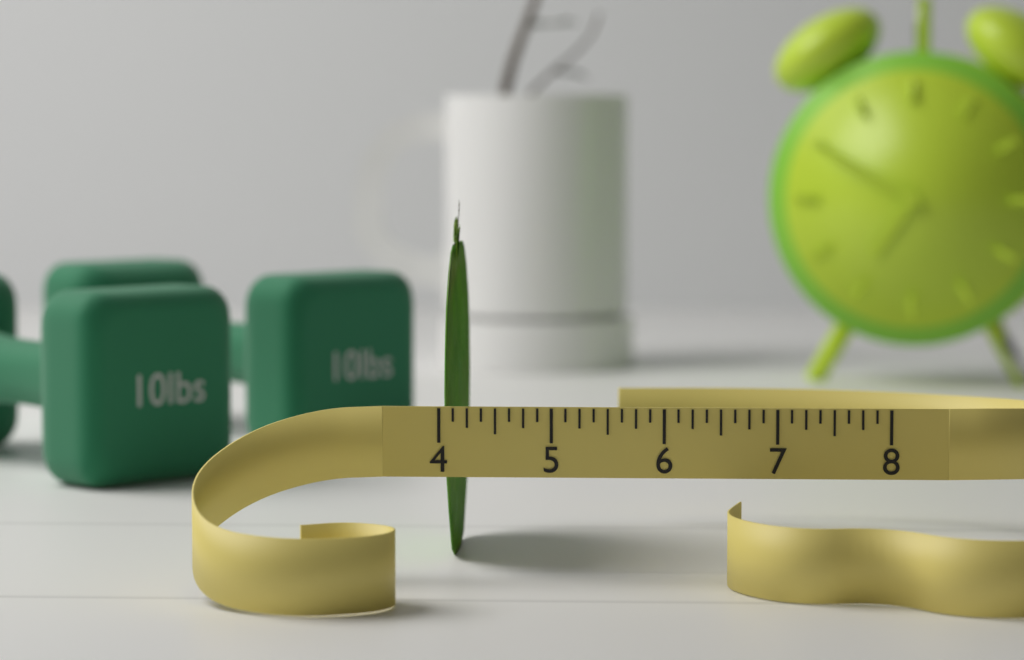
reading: 4.125 (no unit)
